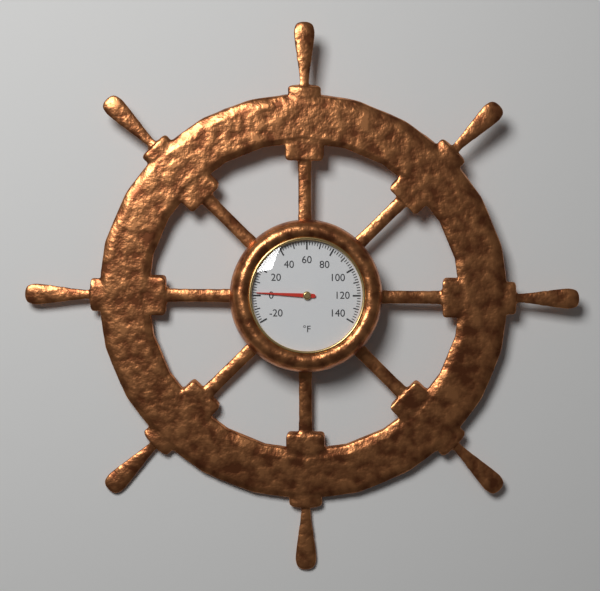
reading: 2 °F
